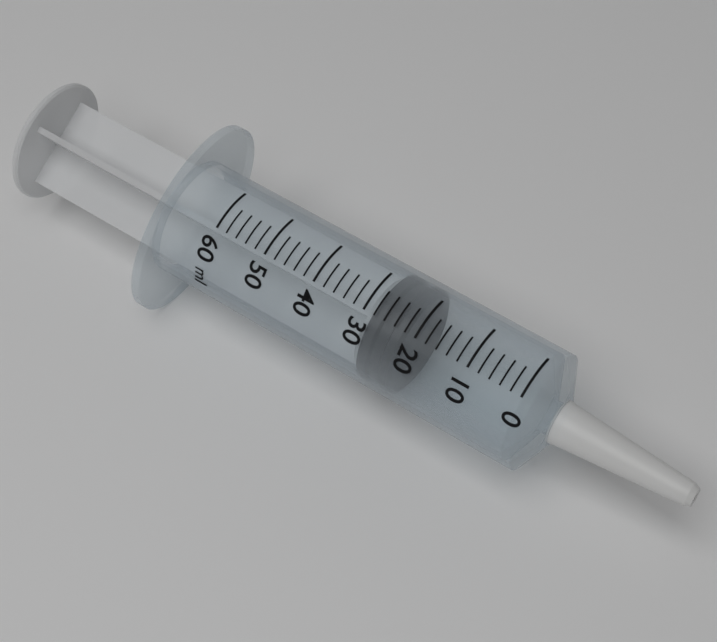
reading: 22 ml
